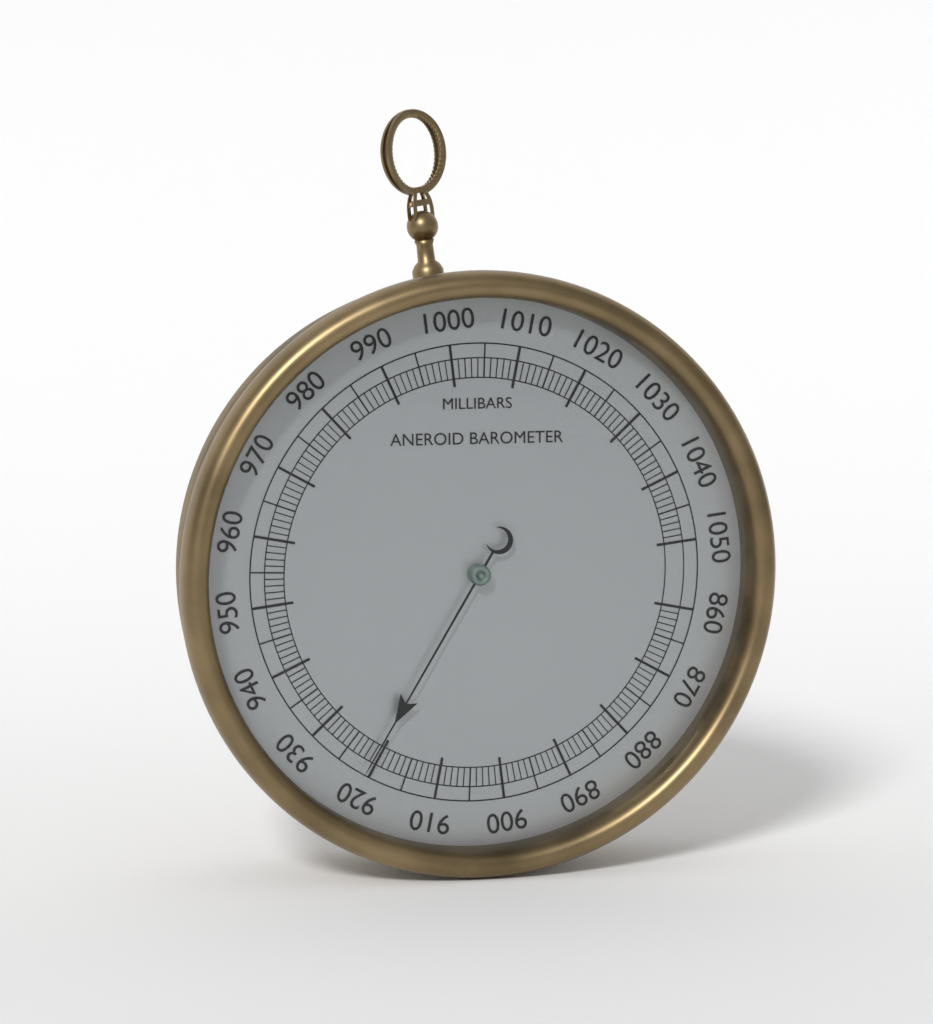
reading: 921 mbar
